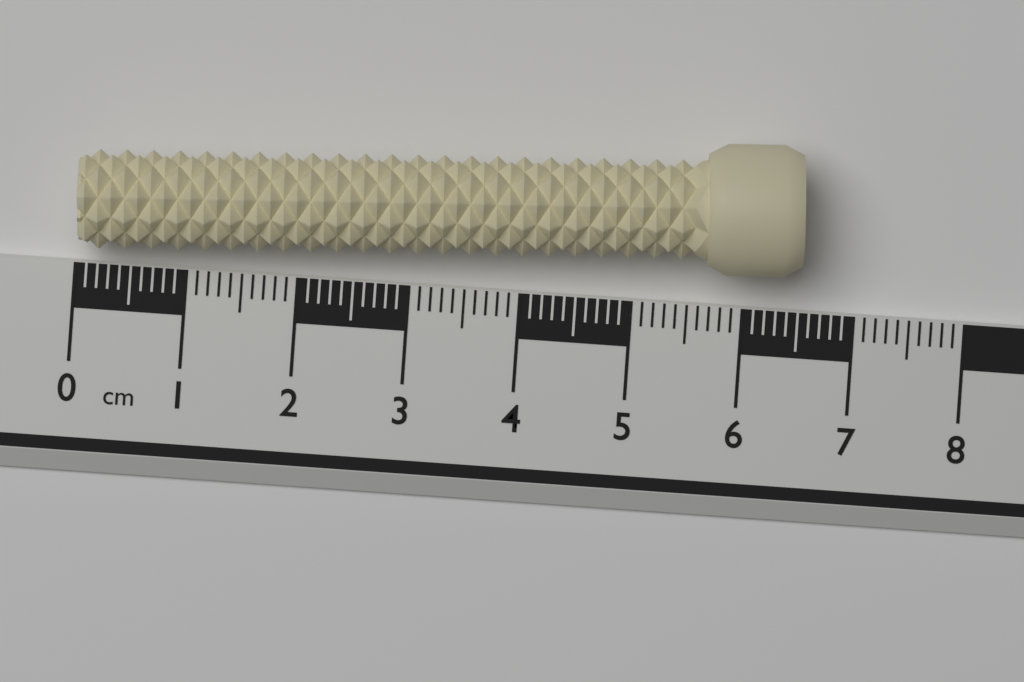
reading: 6.5 cm
